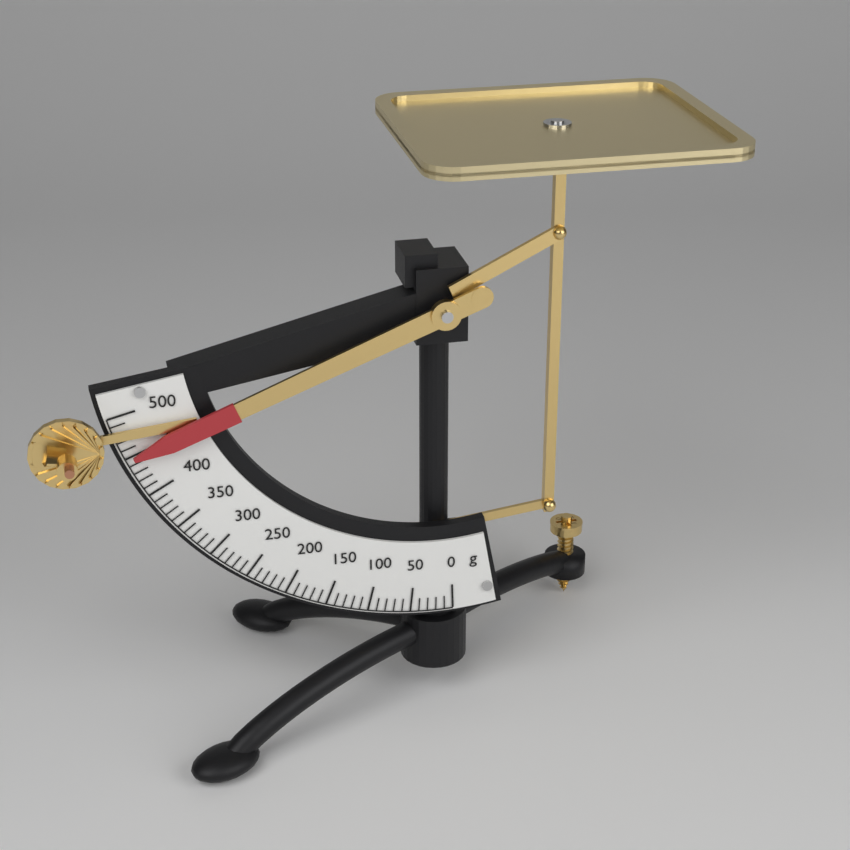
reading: 450 g
